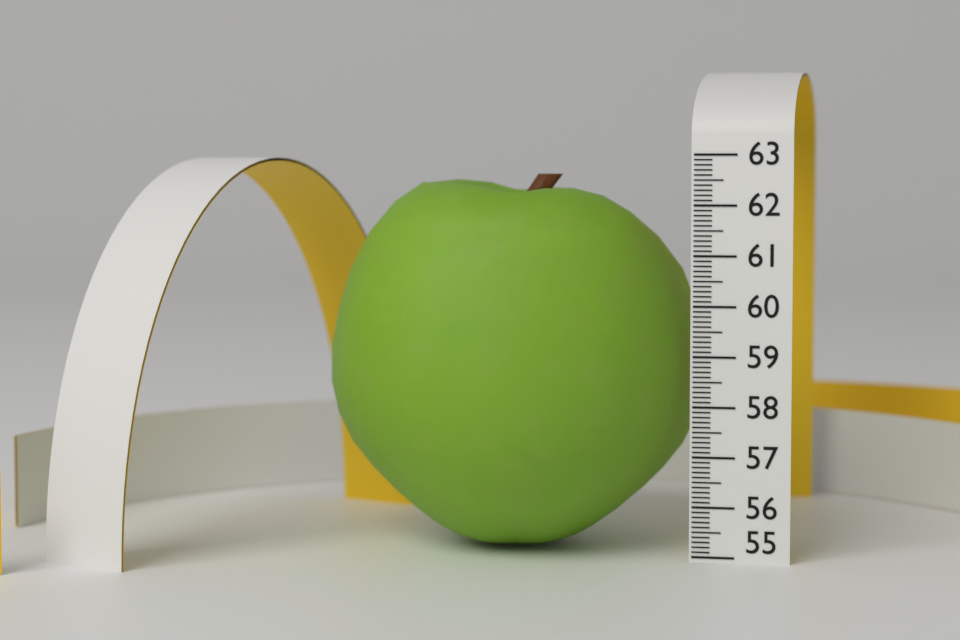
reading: 62.6 (no unit)
